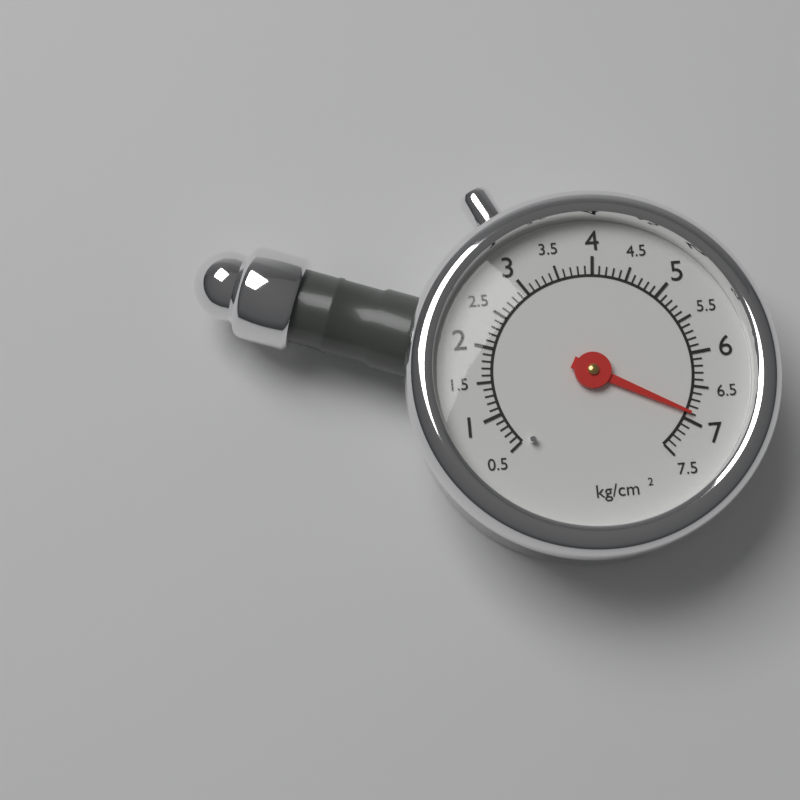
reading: 6.9 kg/cm²
